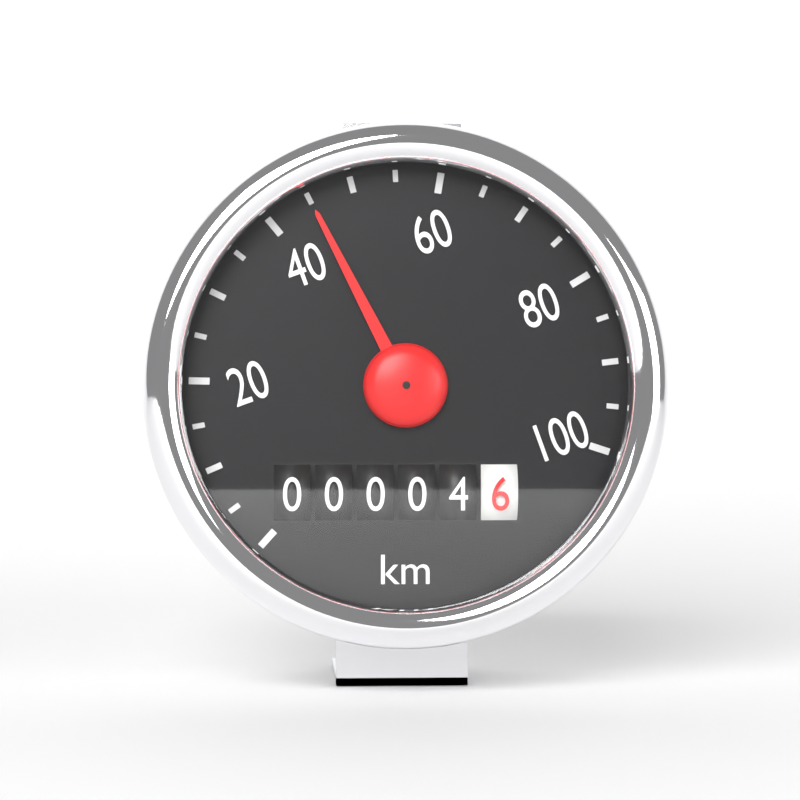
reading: 45 km/h
